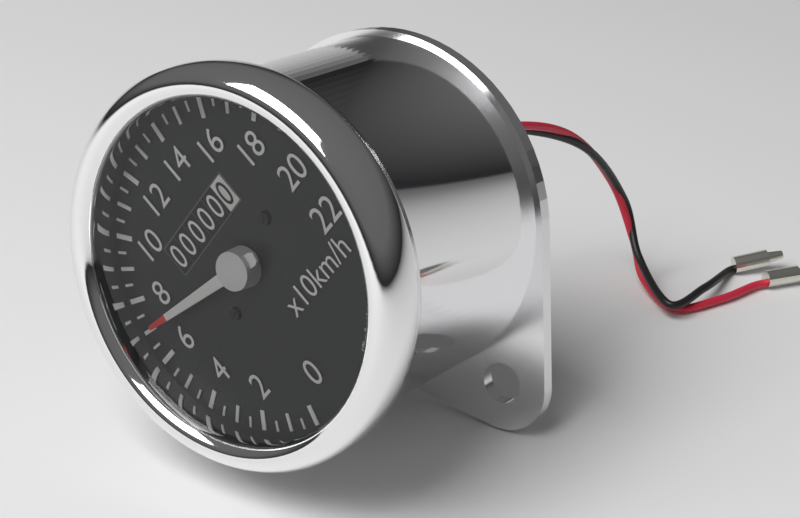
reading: 70 km/h
